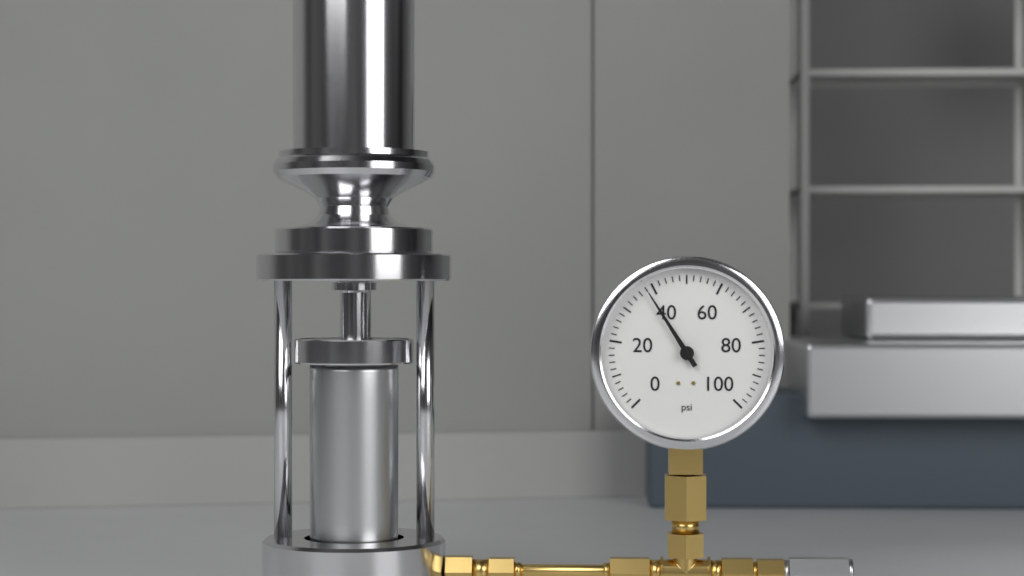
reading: 38 psi
